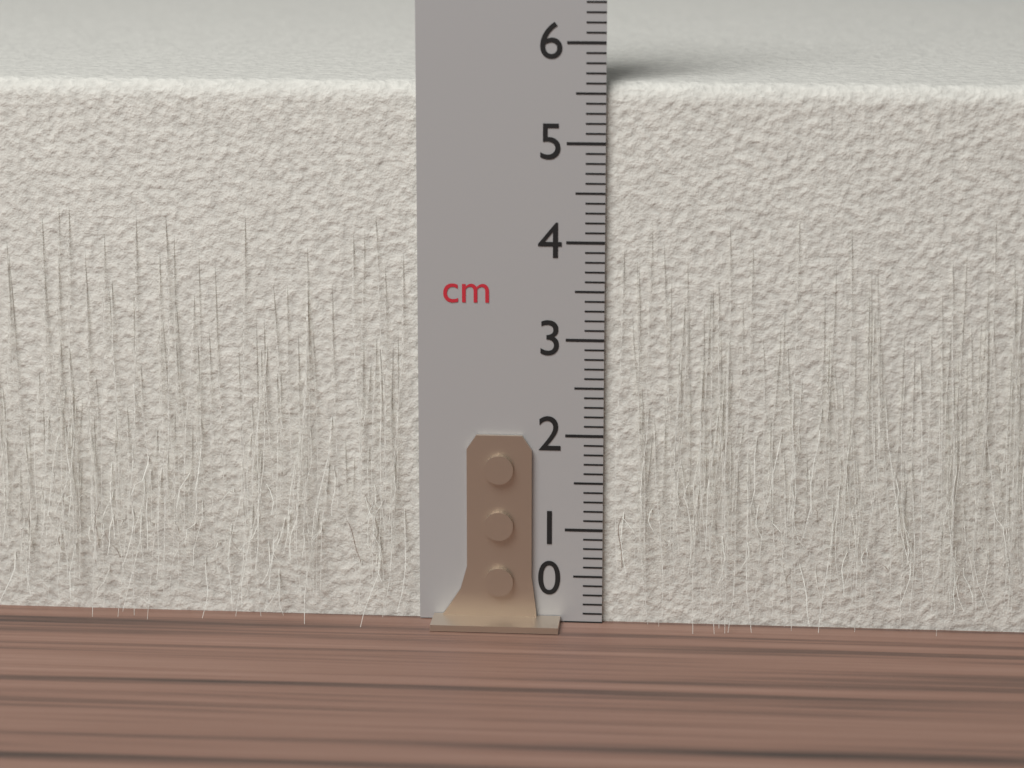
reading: 5.6 cm
